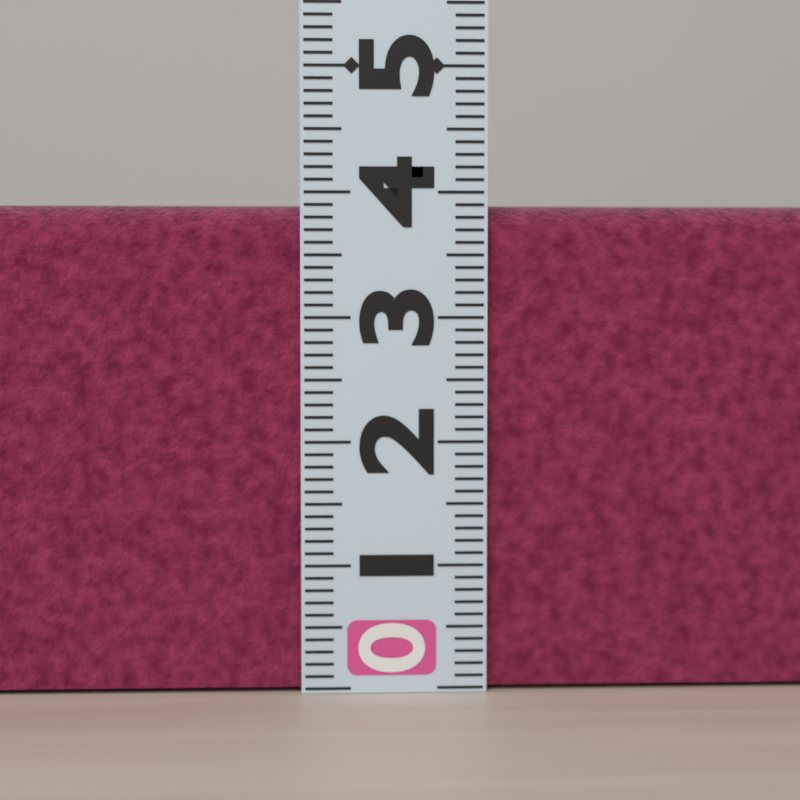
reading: 3.9 (no unit)
